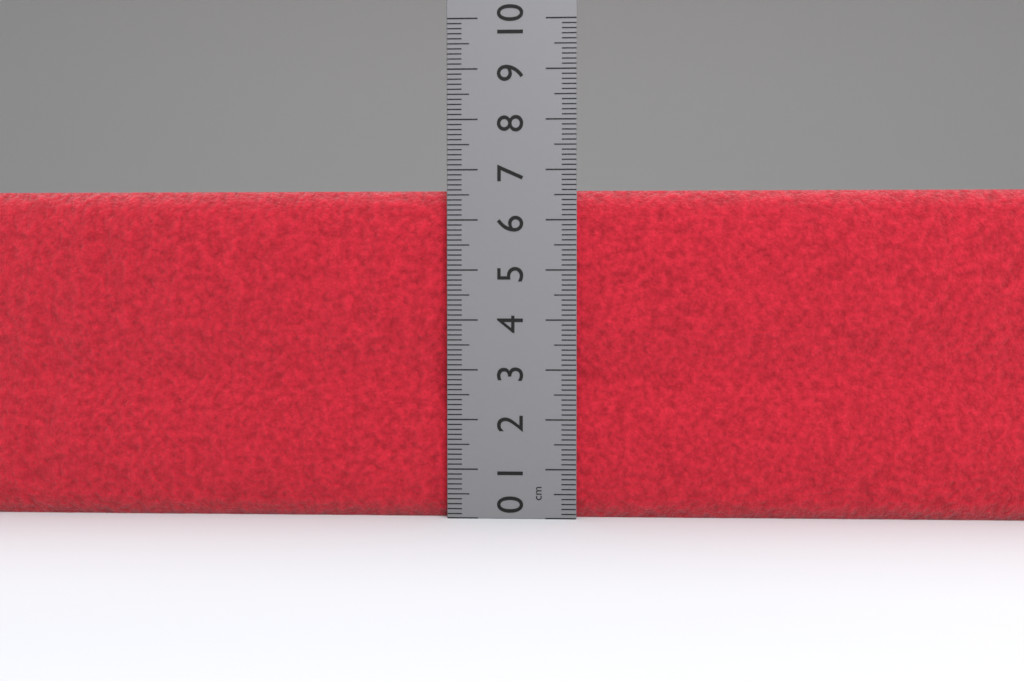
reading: 6.6 cm
